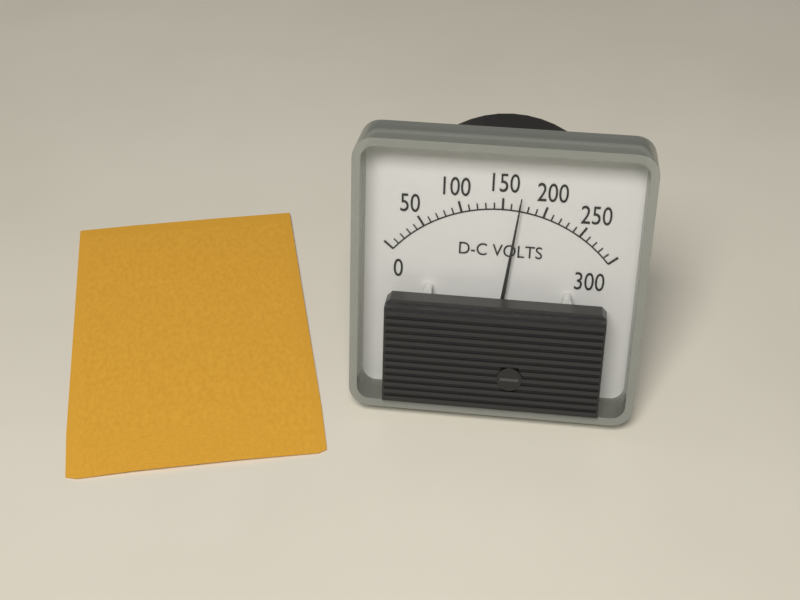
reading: 170 V
